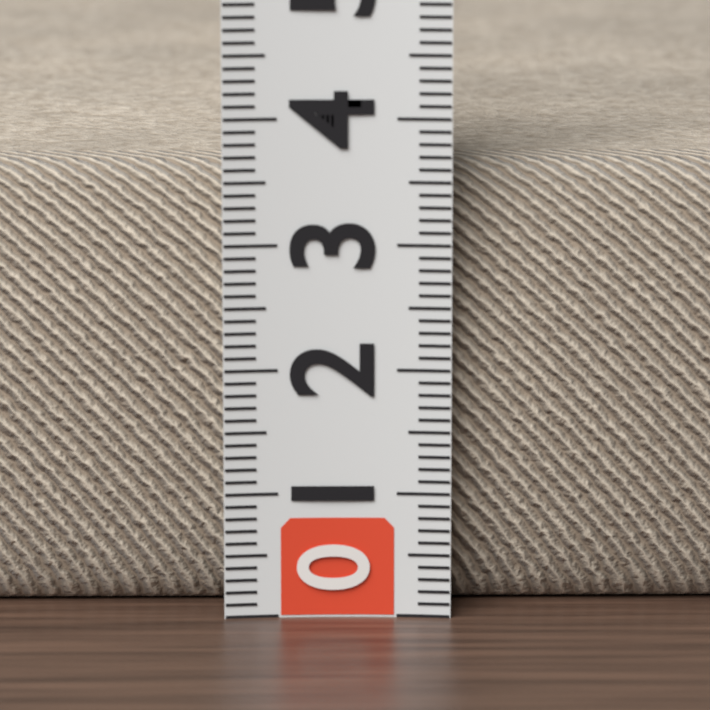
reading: 3.6 (no unit)
